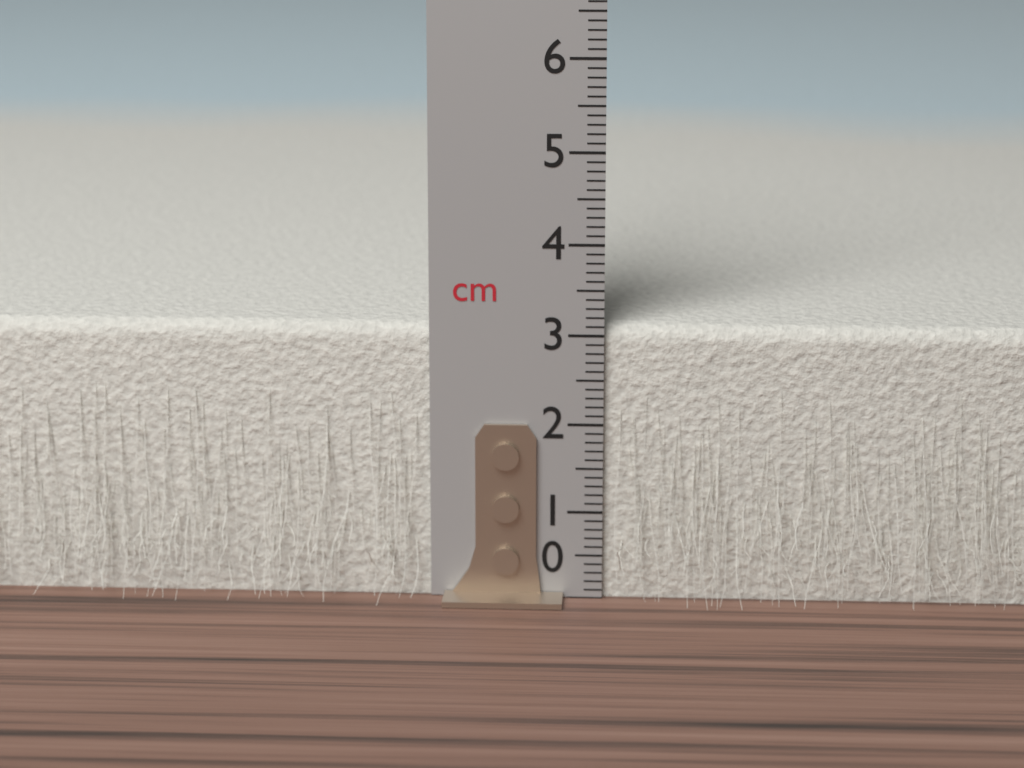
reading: 3.1 cm
